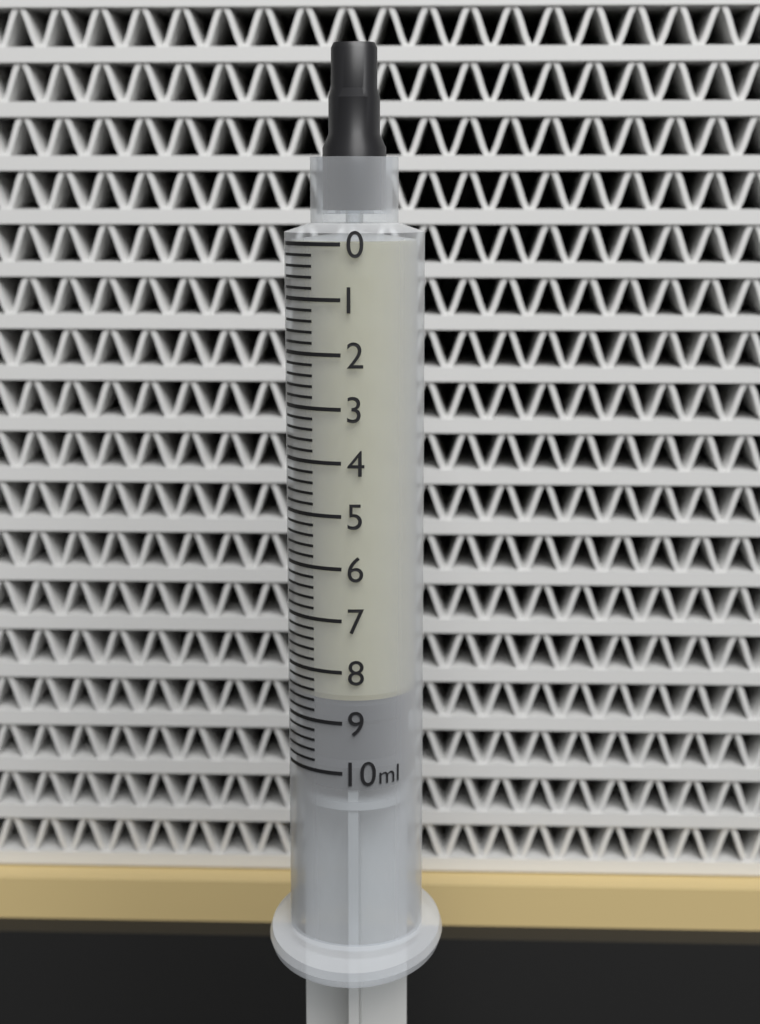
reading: 8.6 ml
